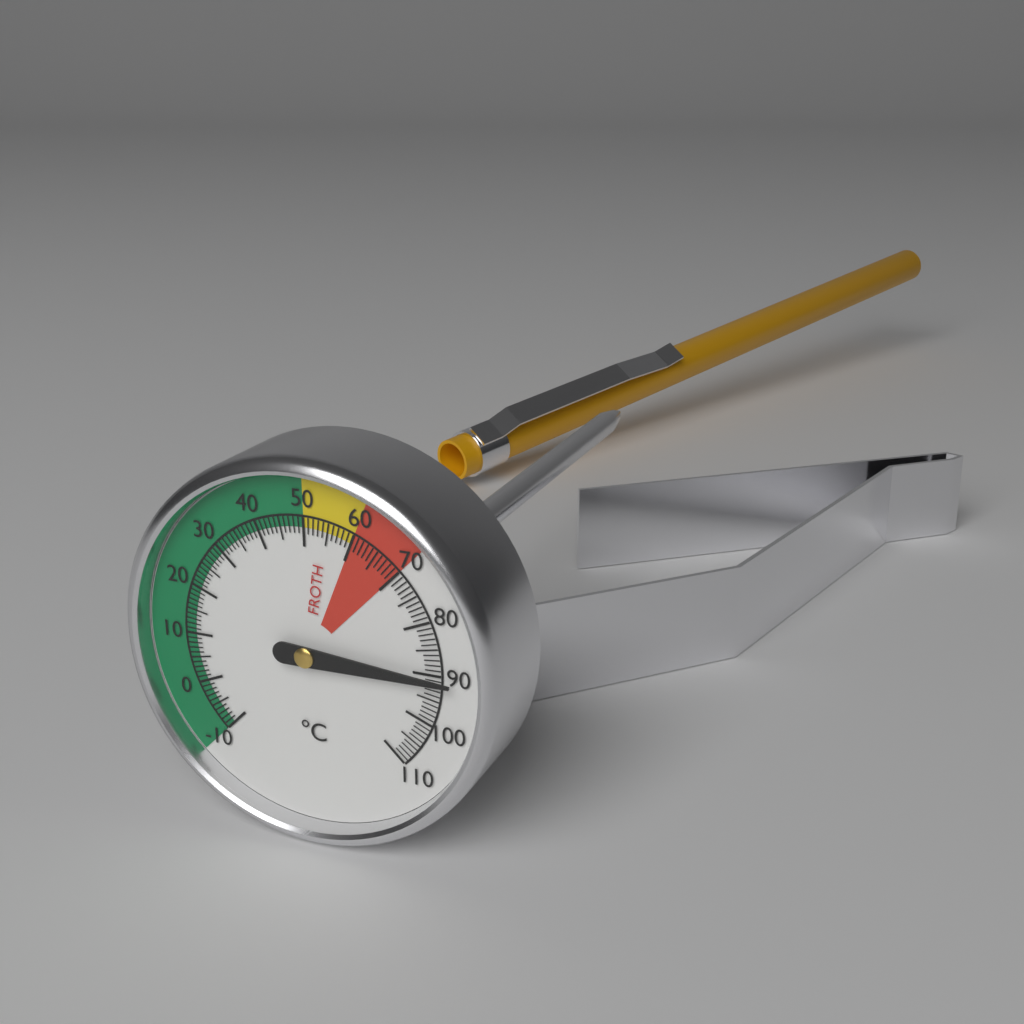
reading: 91 °C
